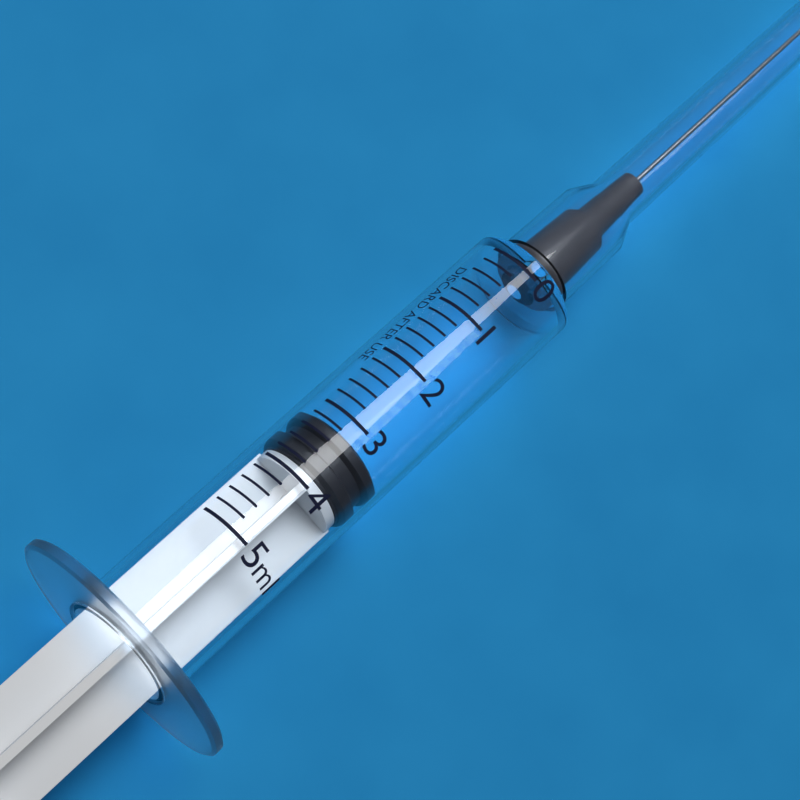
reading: 3.2 ml
